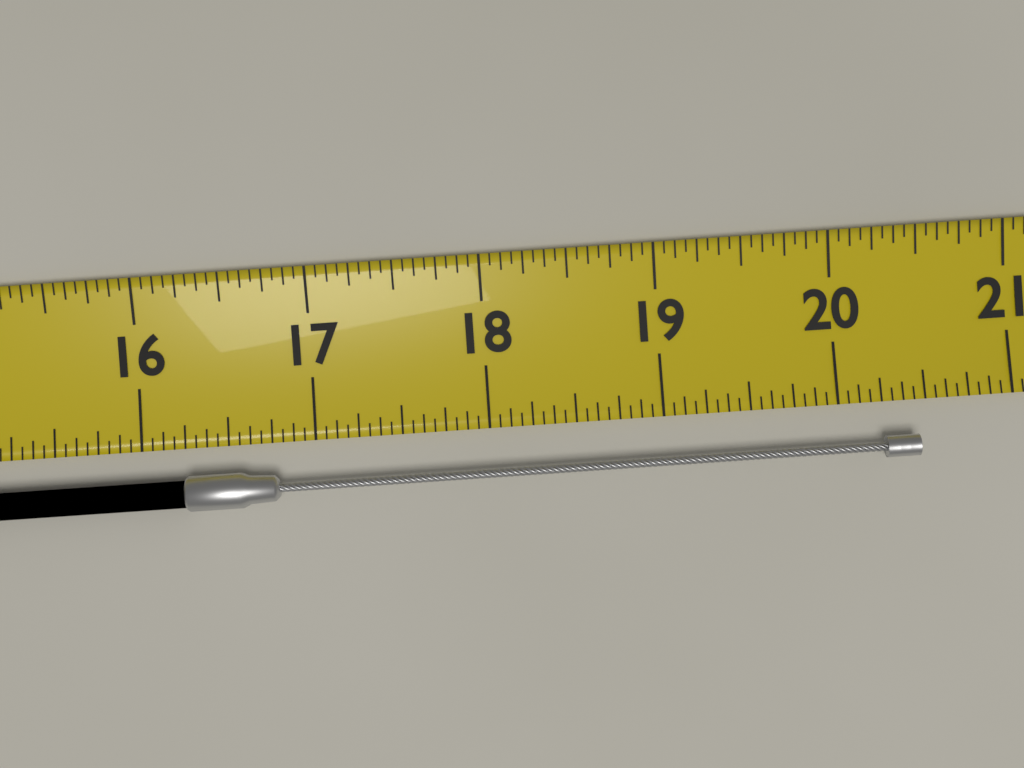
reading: 20.4375 (no unit)
